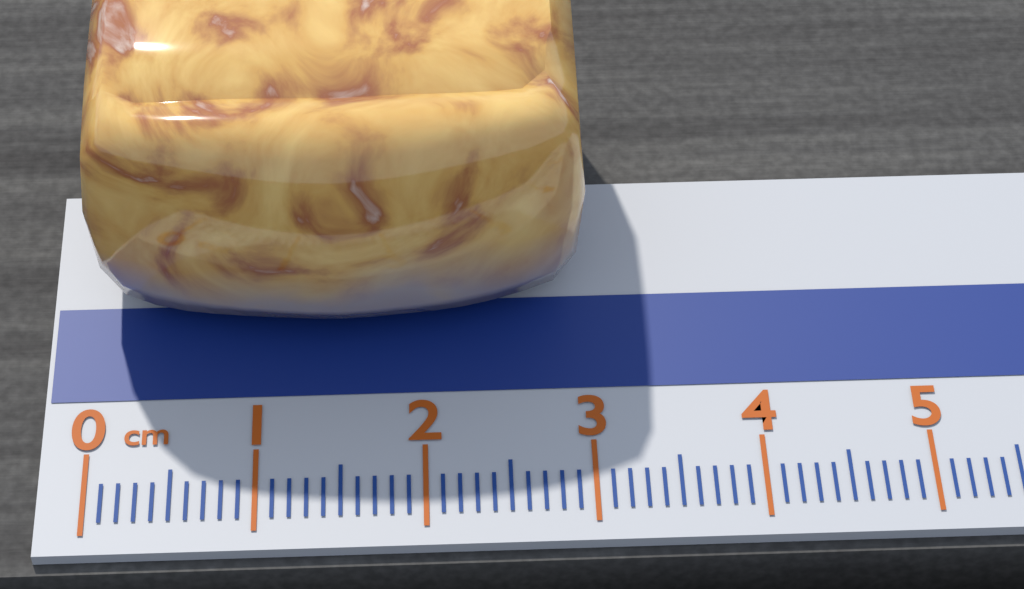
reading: 3.0 cm
